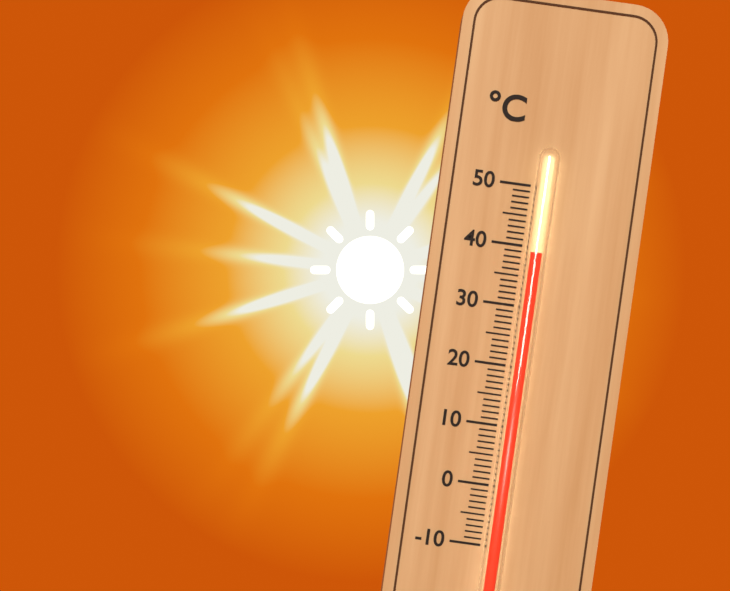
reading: 39 °C
